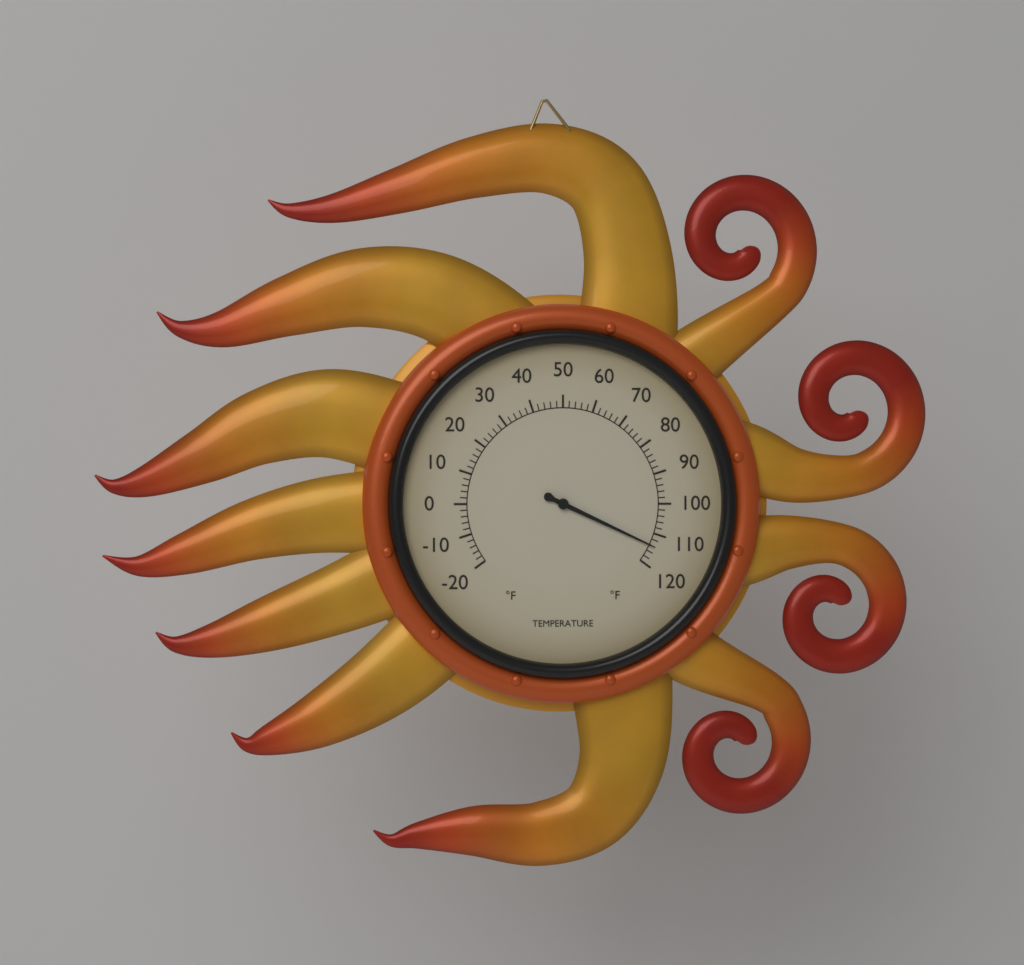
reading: 114 °F
